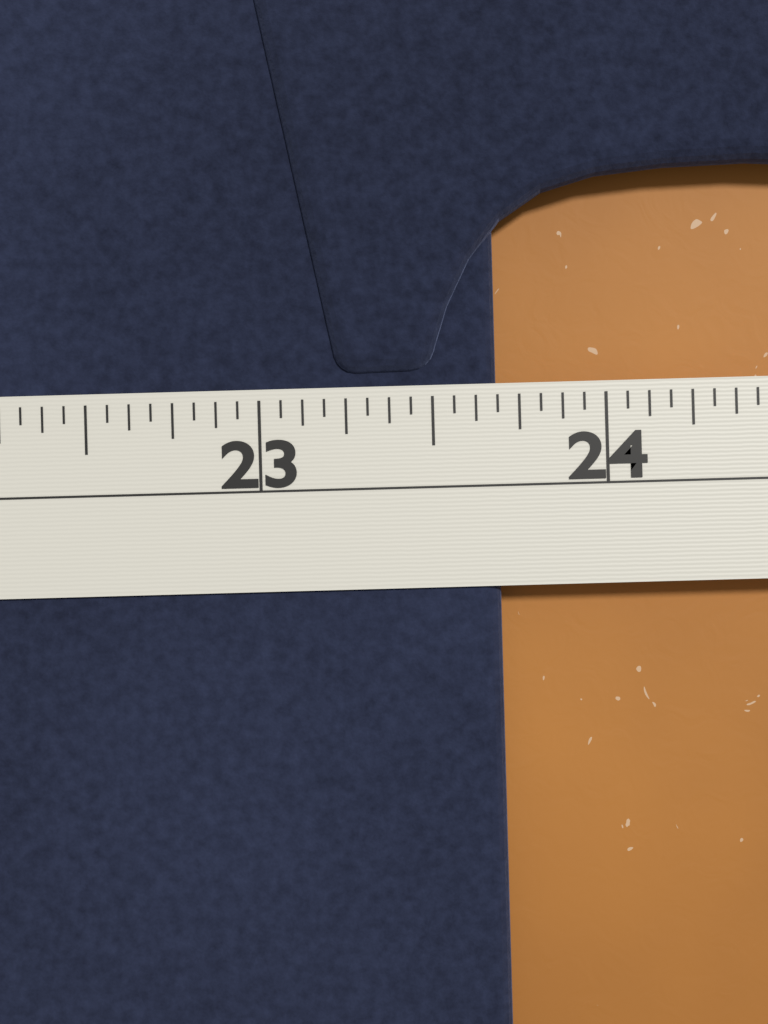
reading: 23.6875 in
